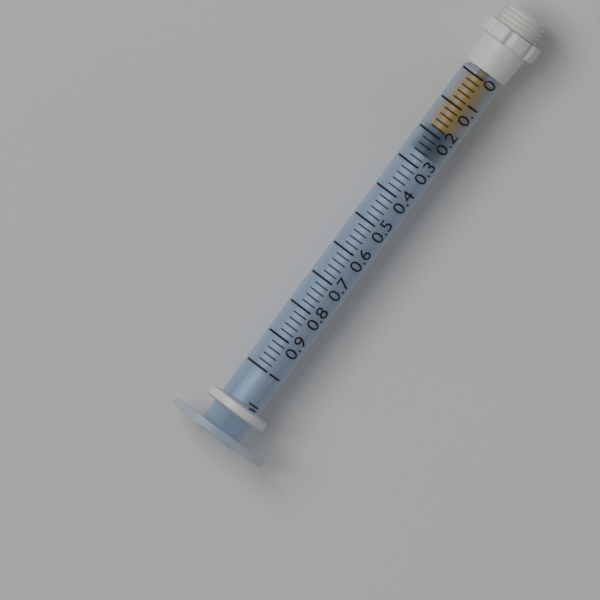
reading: 0.18 ml
